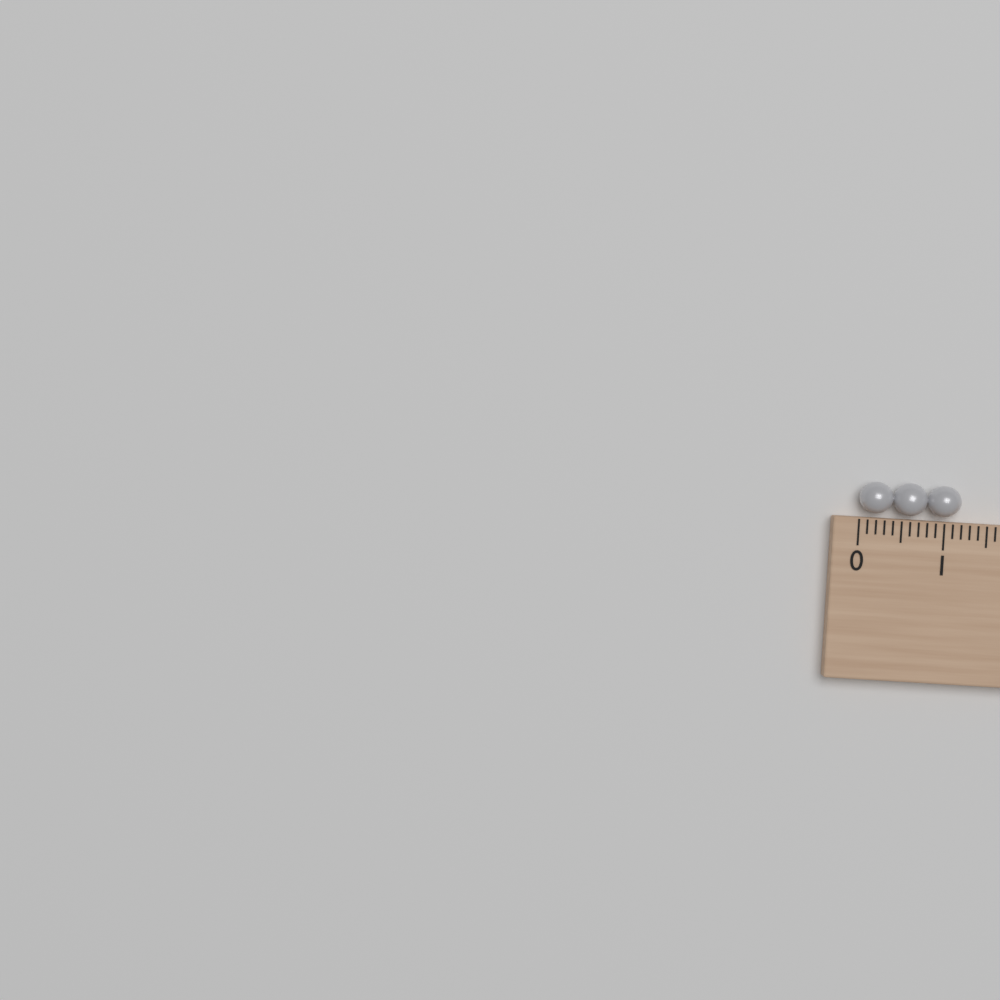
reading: 1.2 (no unit)
